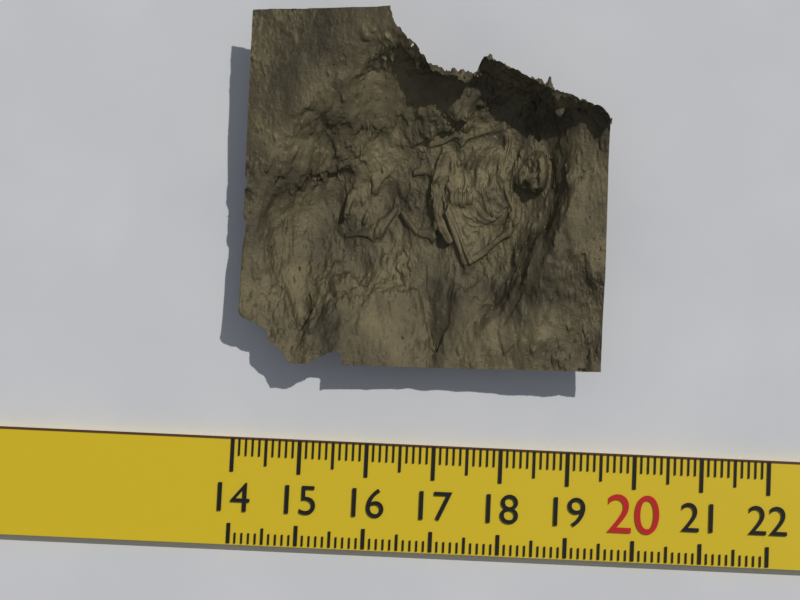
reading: 19.4 (no unit)
